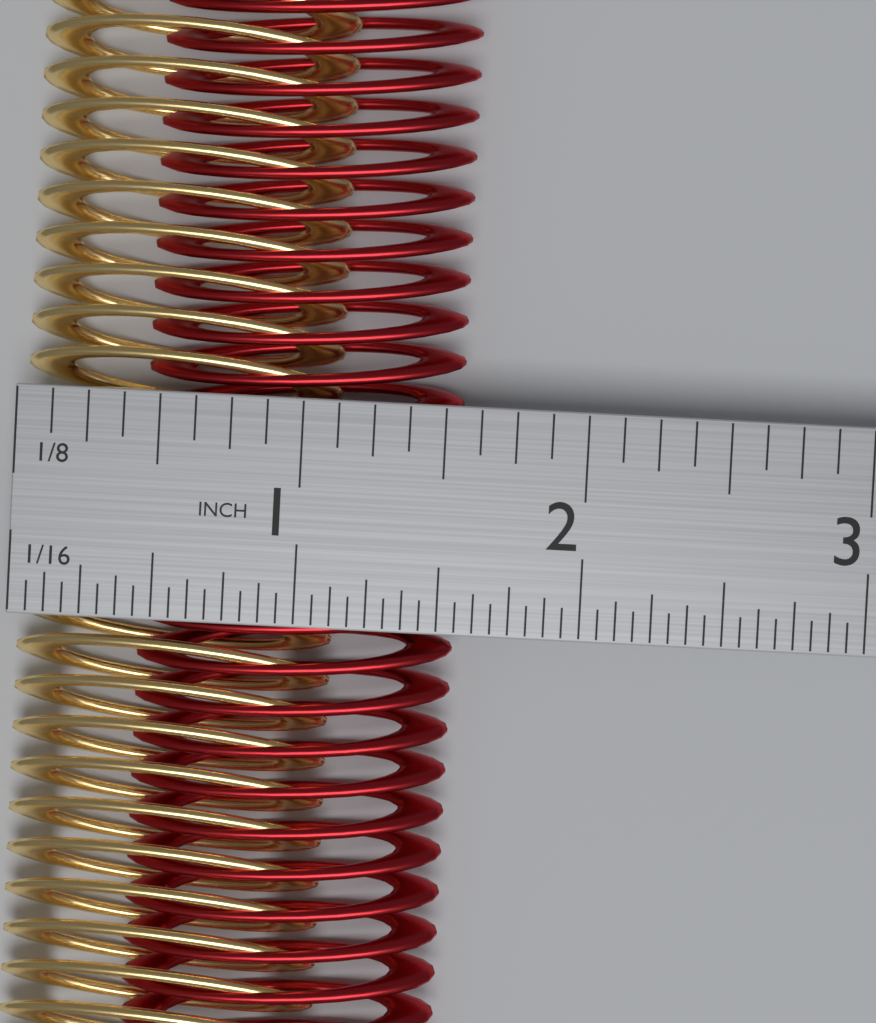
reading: 1.5625 in
